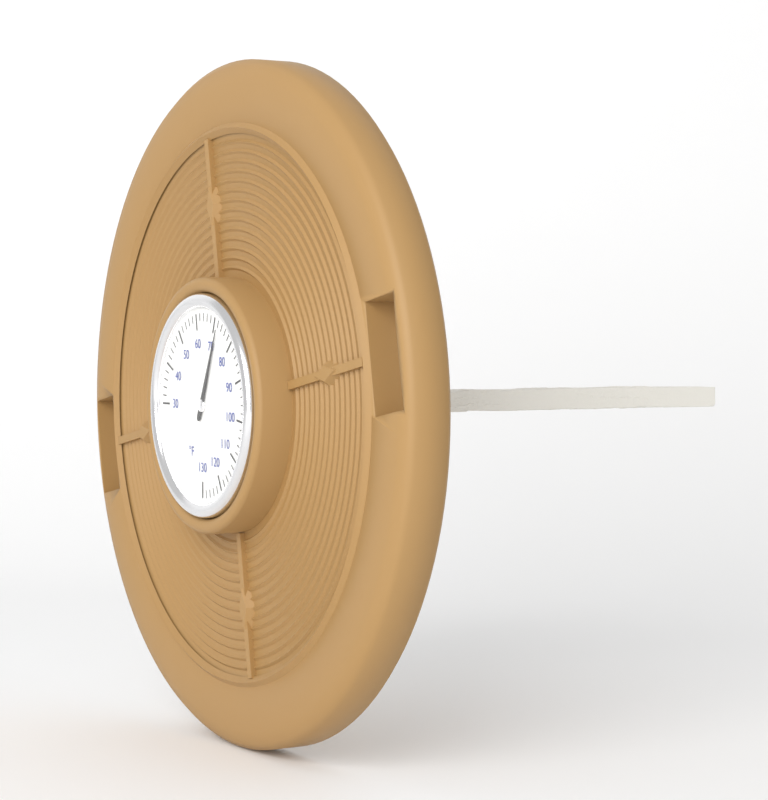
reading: 72 °F
